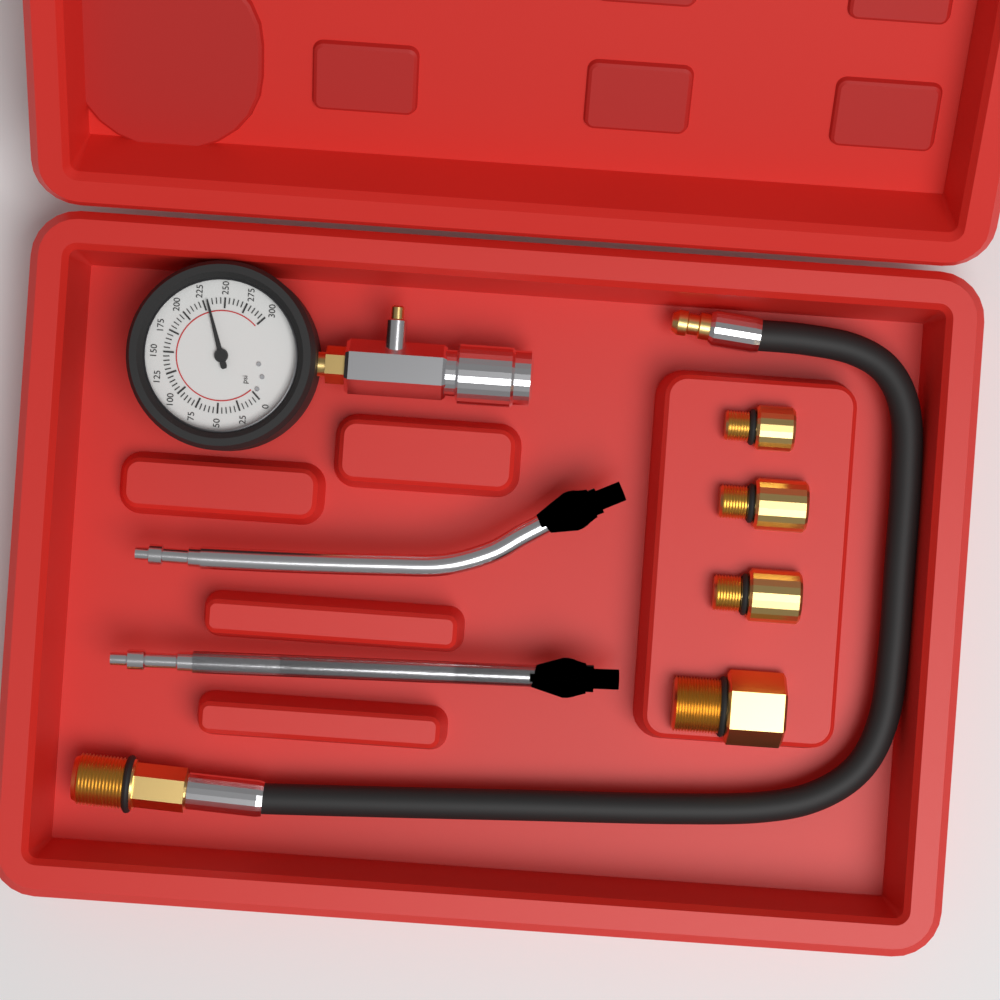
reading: 230 psi
